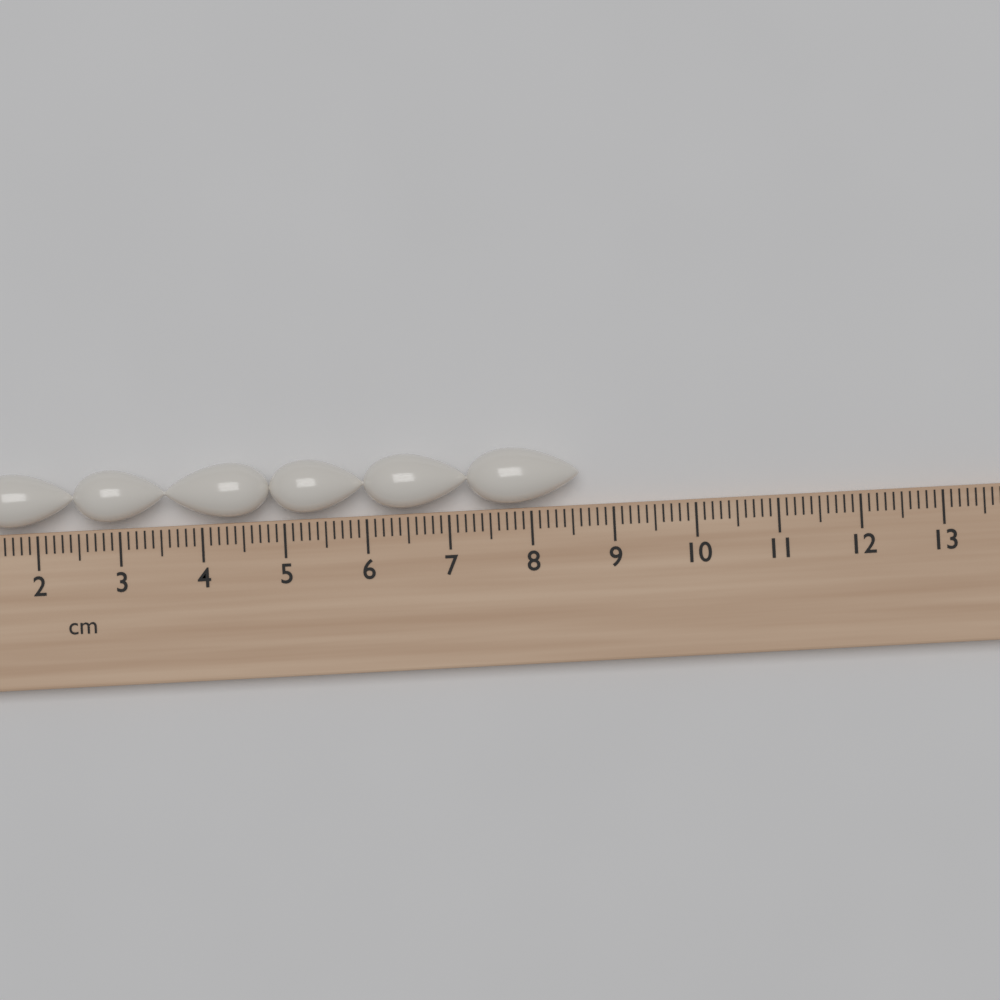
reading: 8.6 cm
